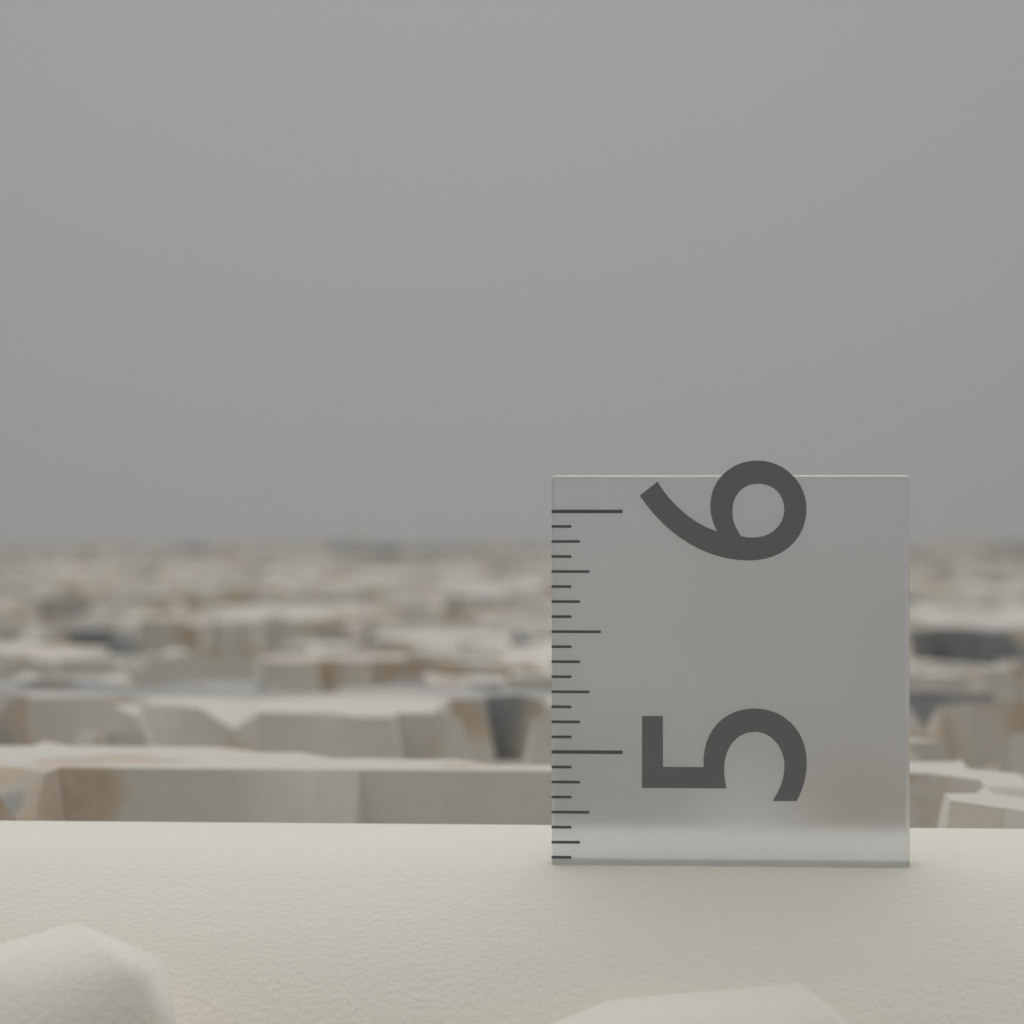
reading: 4.6250 in
